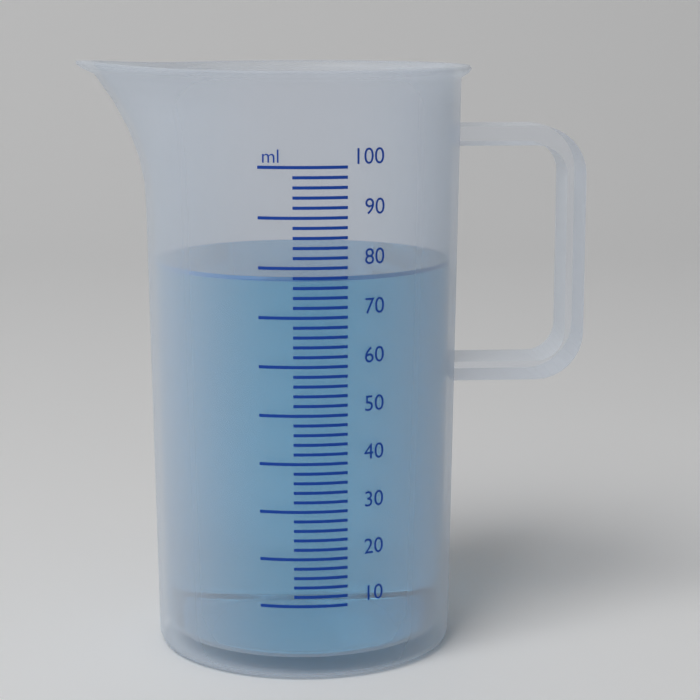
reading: 78 ml
